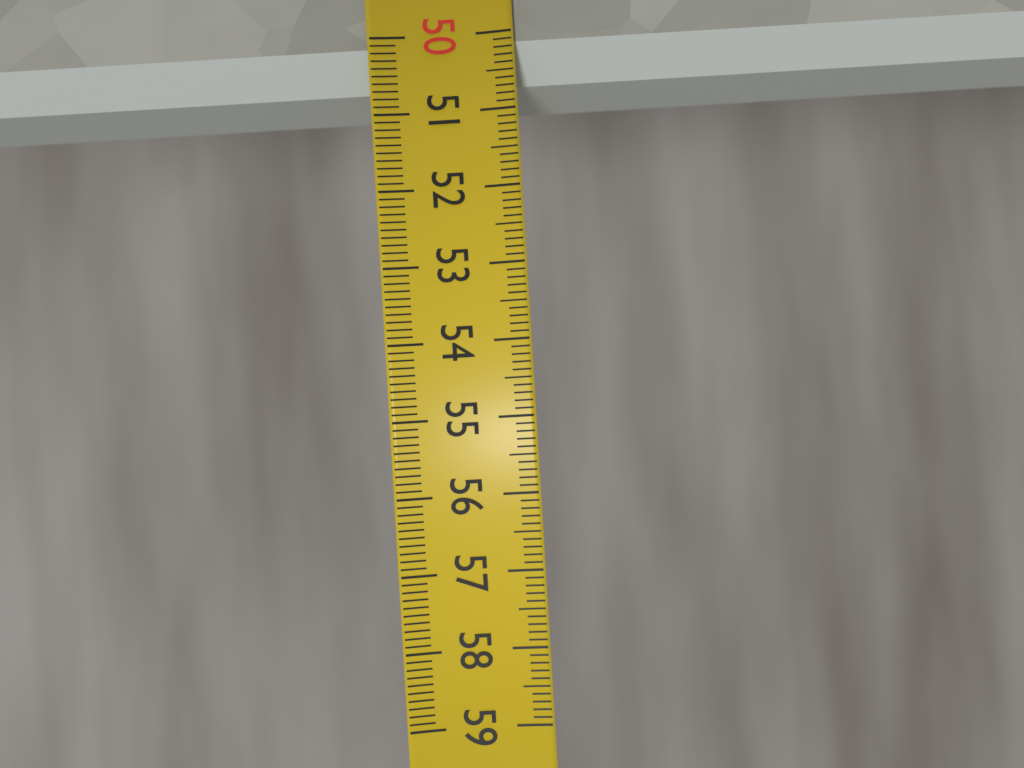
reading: 50.6 (no unit)
